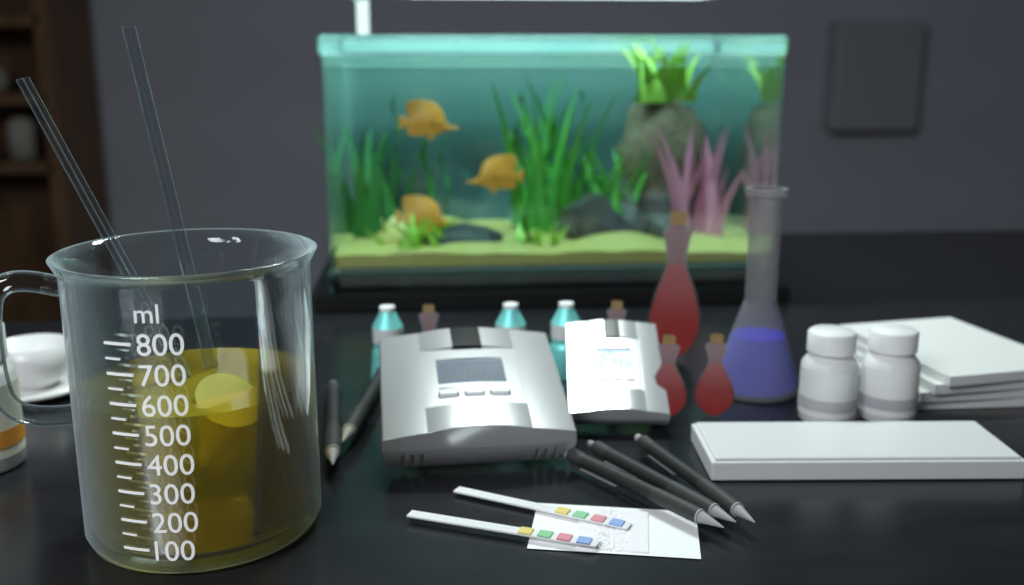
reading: 550 ml
